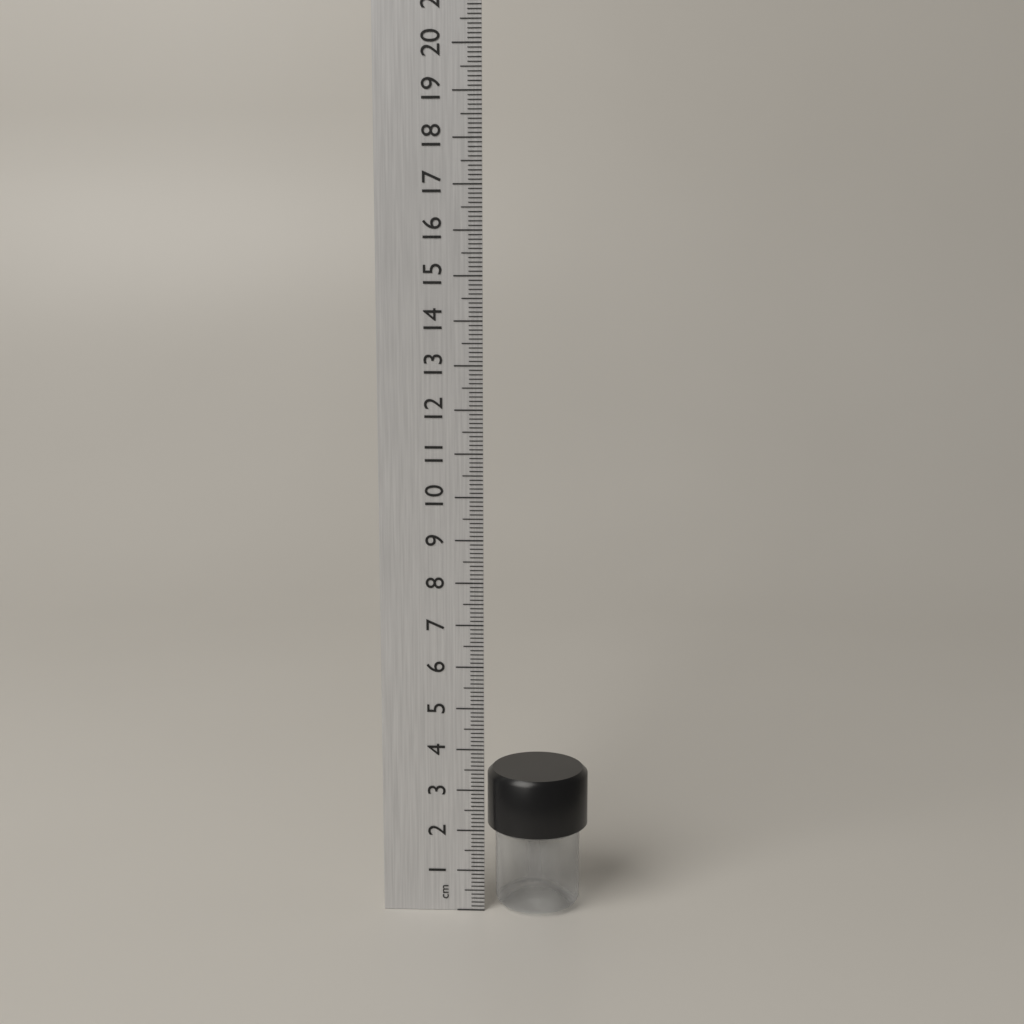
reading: 3.4 cm
